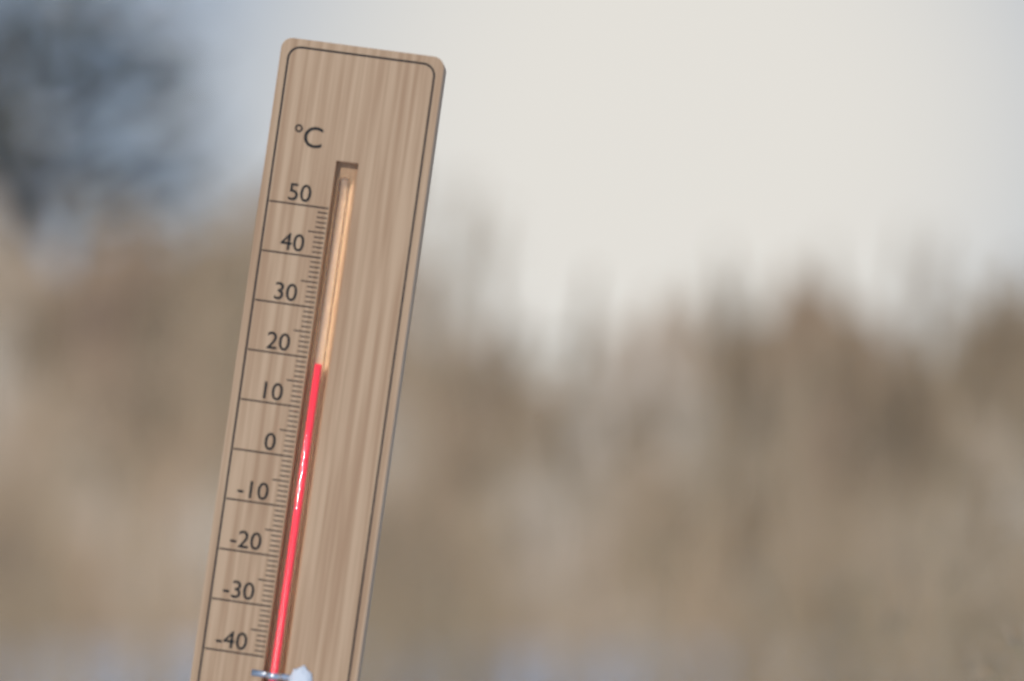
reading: 19 °C
